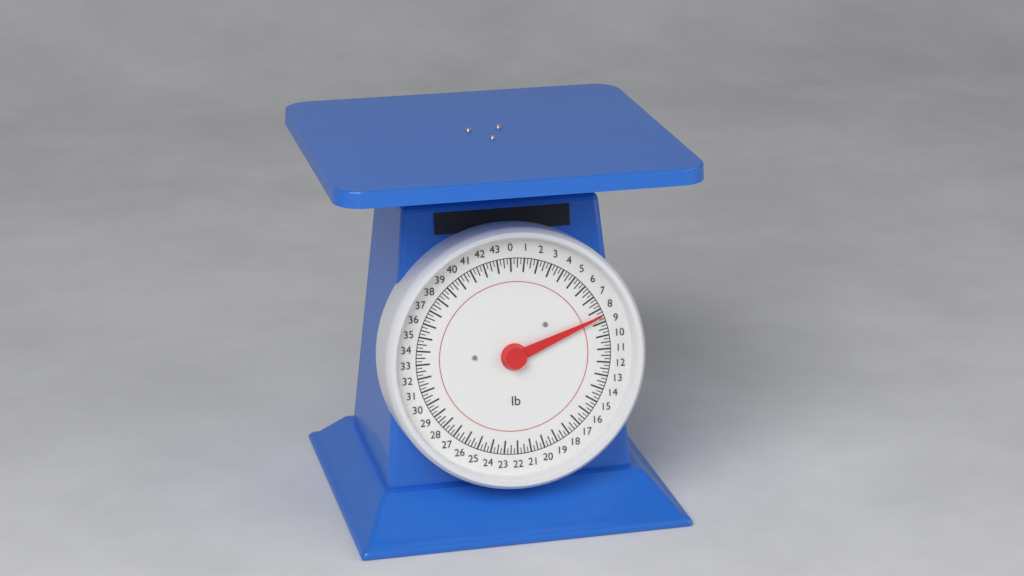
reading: 8.50 lb
